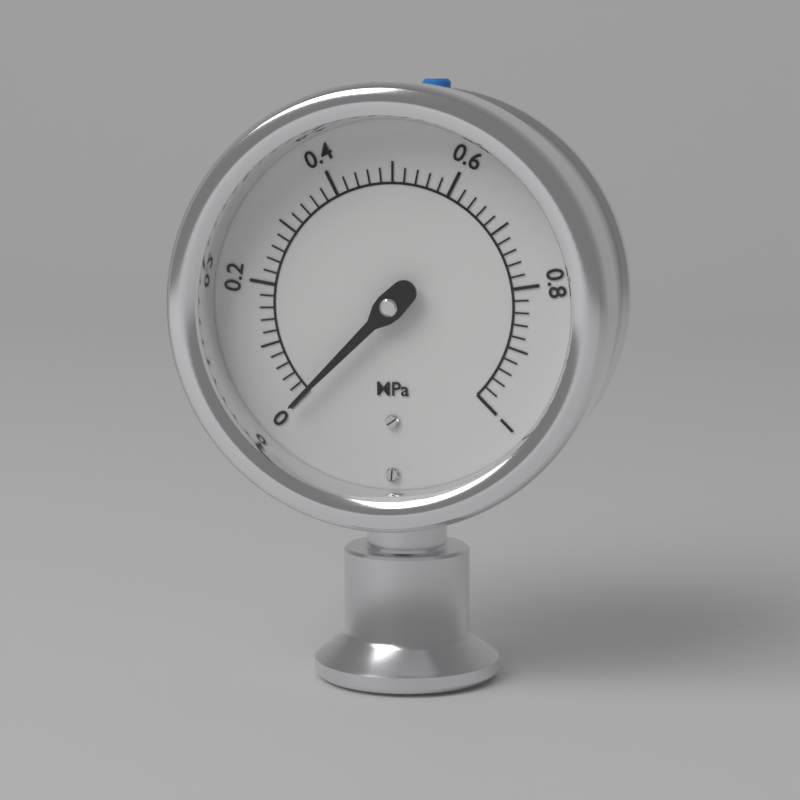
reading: 0.00 MPa
